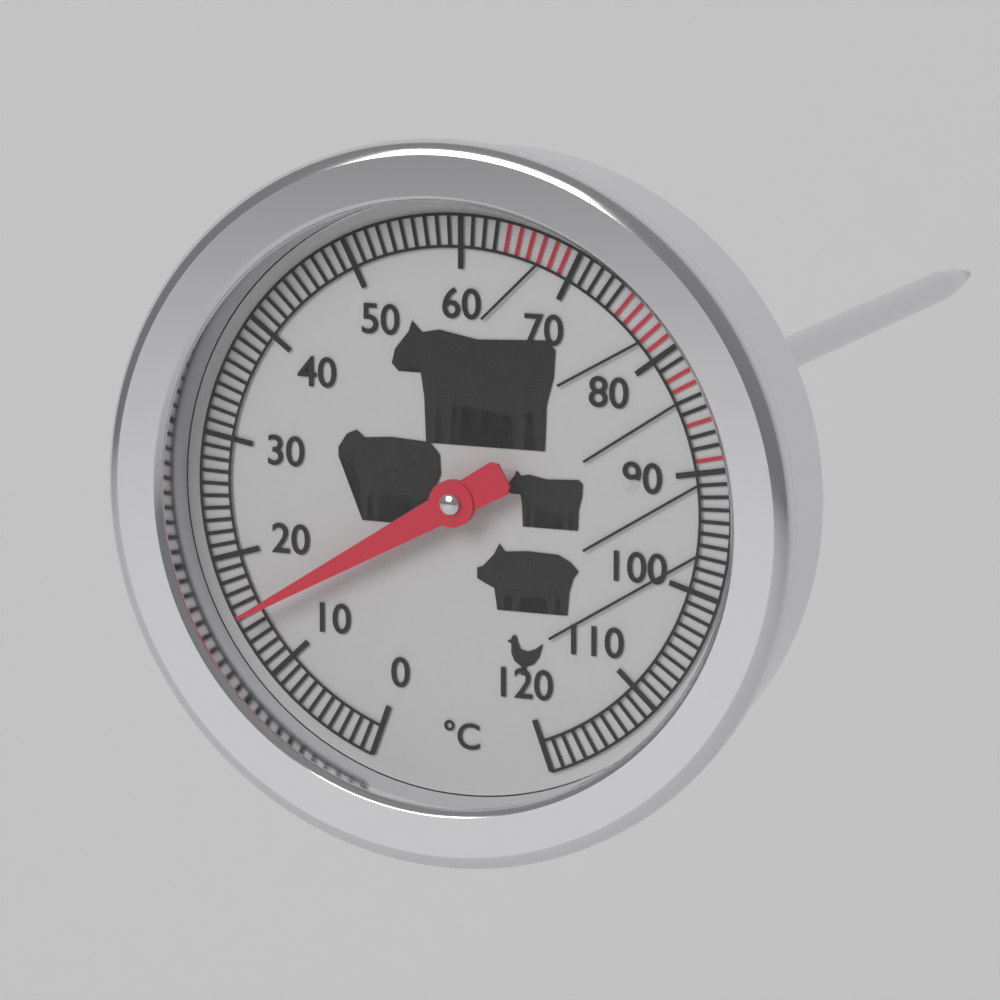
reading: 15 °C
